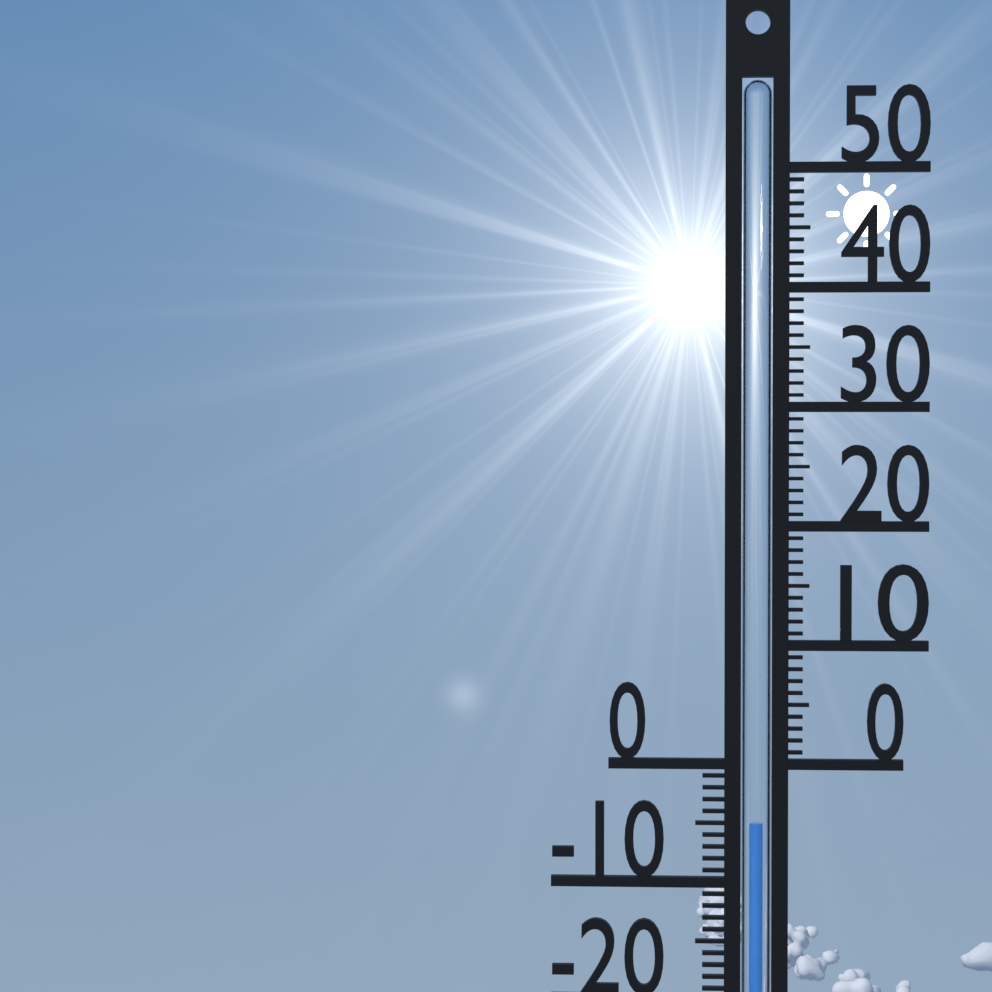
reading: -5 °C
